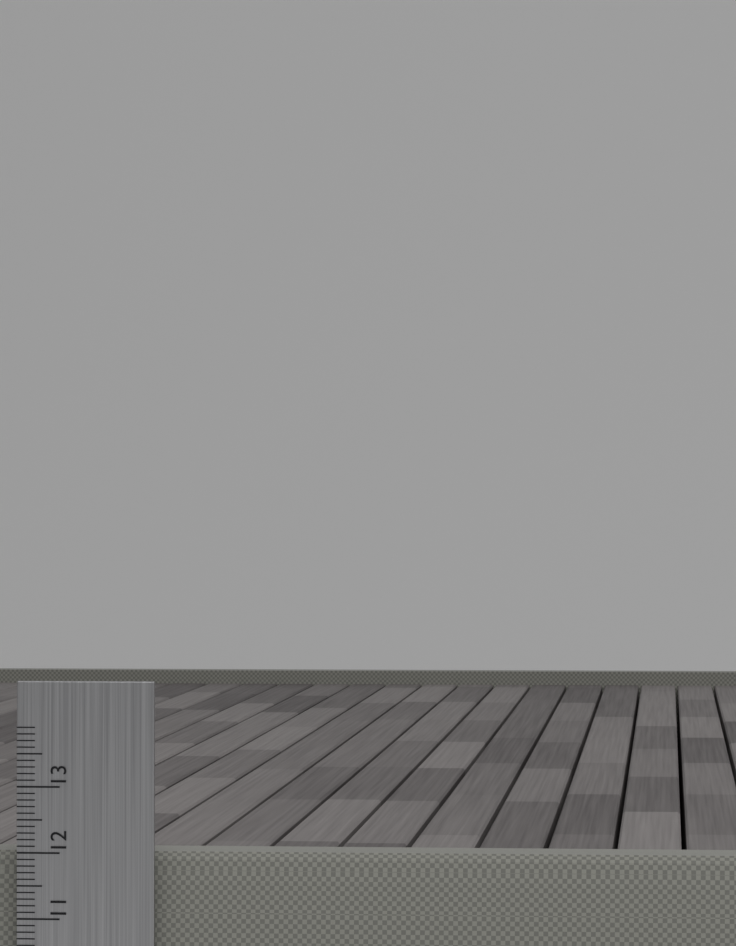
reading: 12.0 cm
